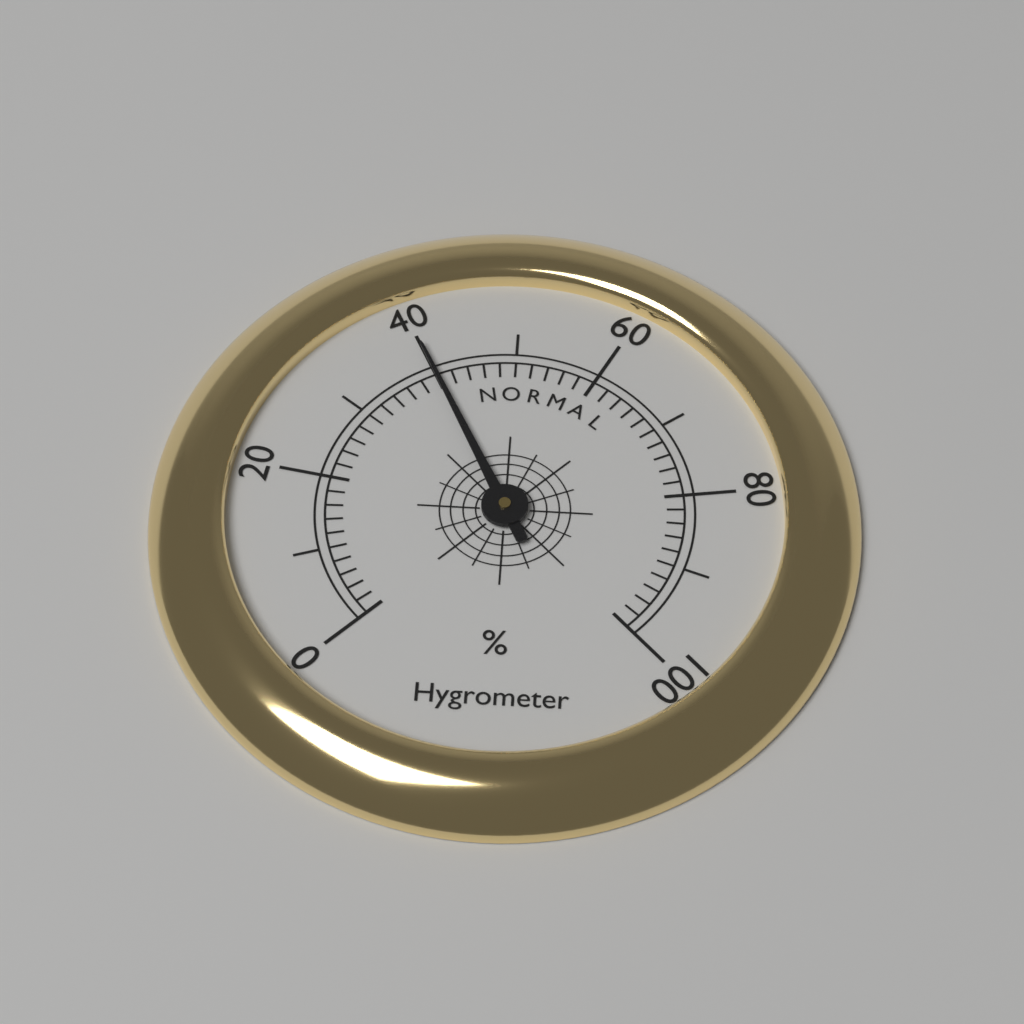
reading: 40 %
